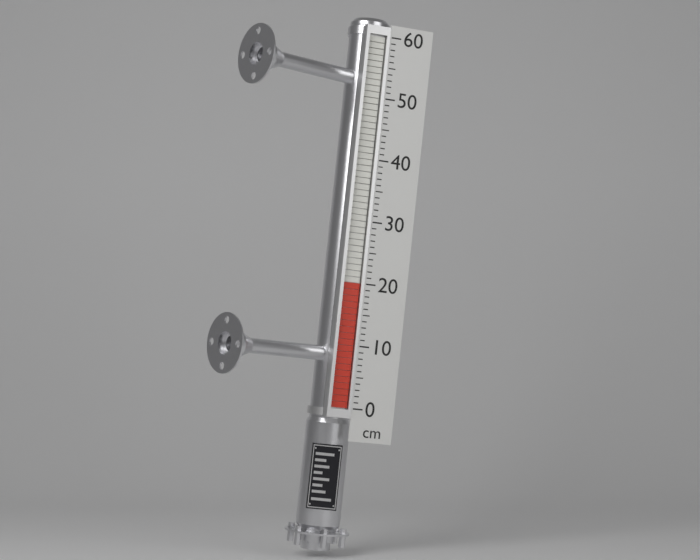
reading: 20 cm
